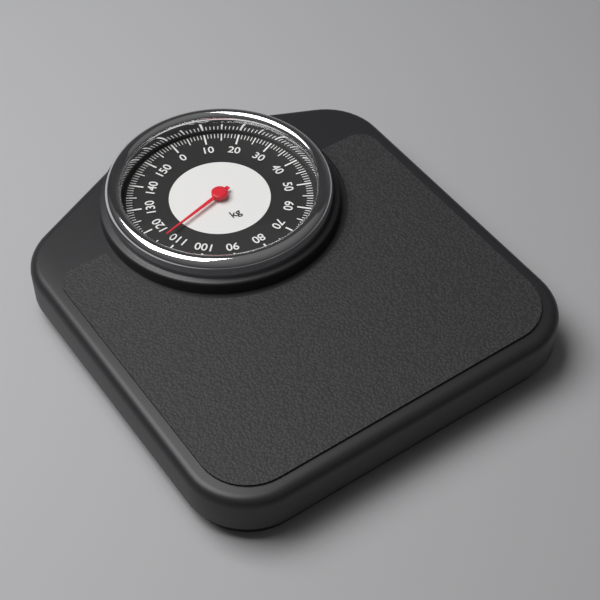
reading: 114 kg
